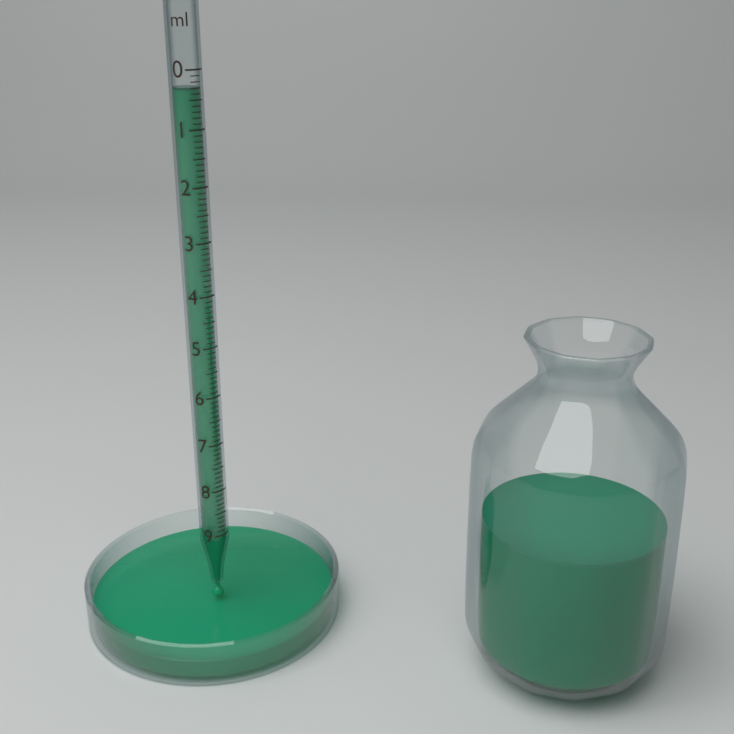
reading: 0.3 ml
